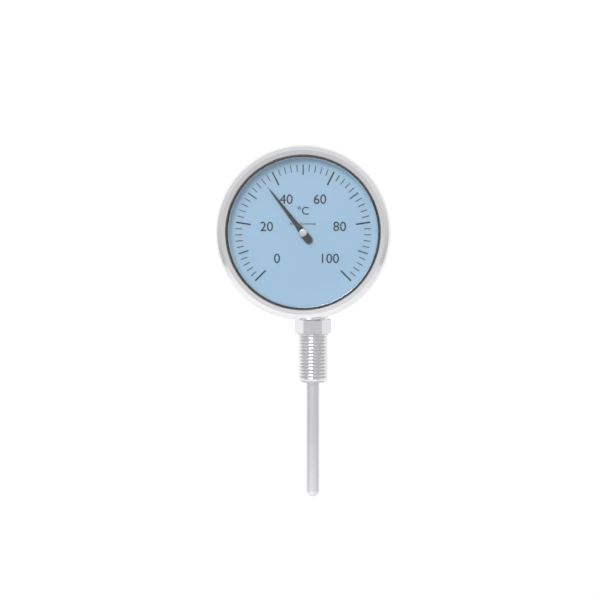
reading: 36 °C
